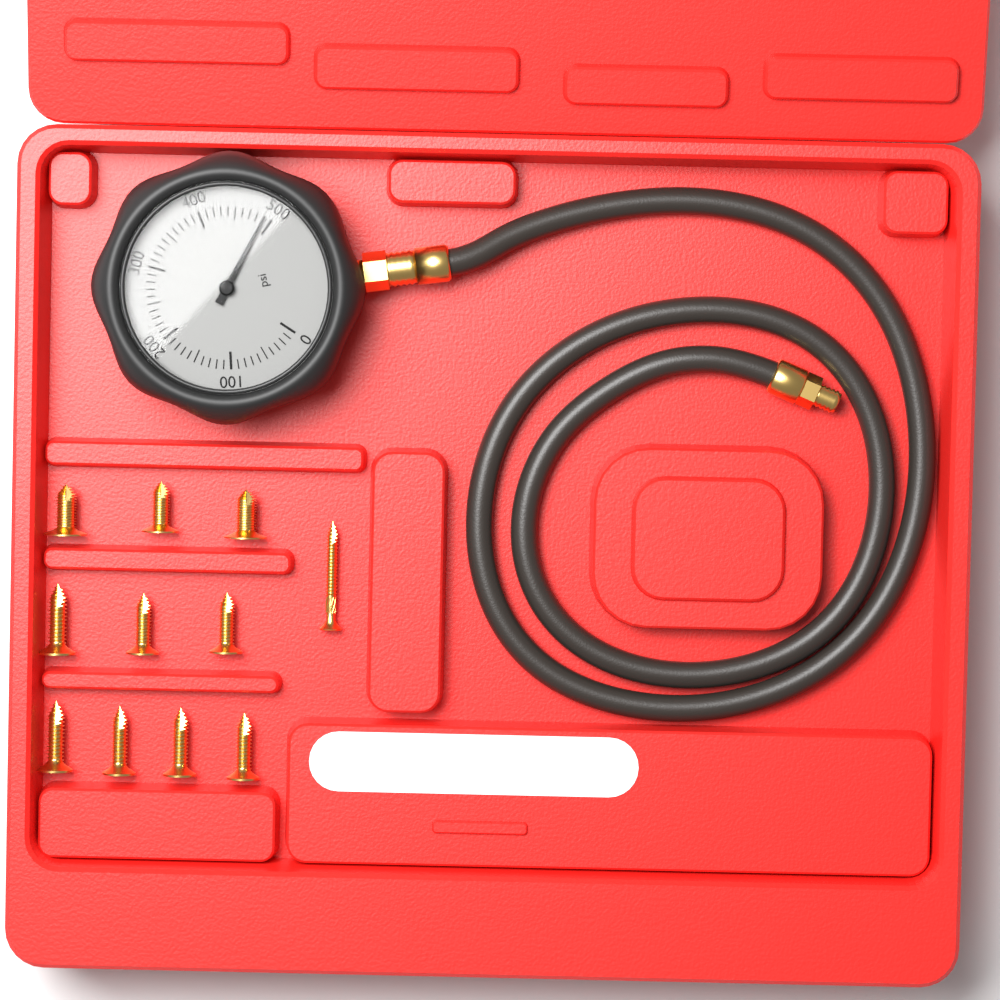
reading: 490 psi
